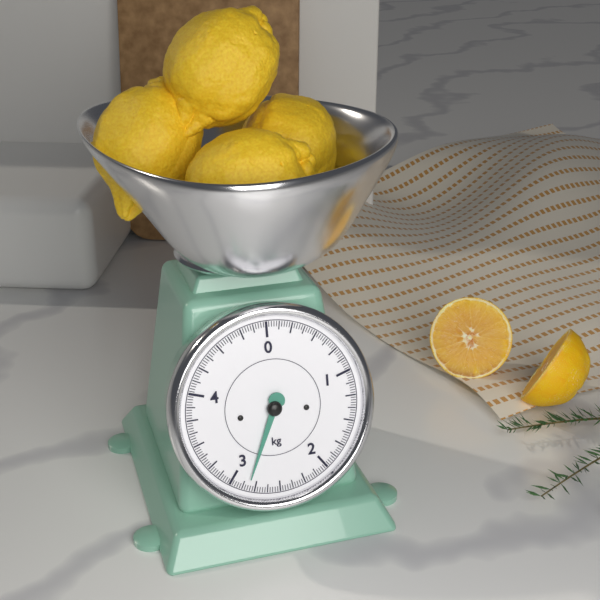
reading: 2.825 kg
